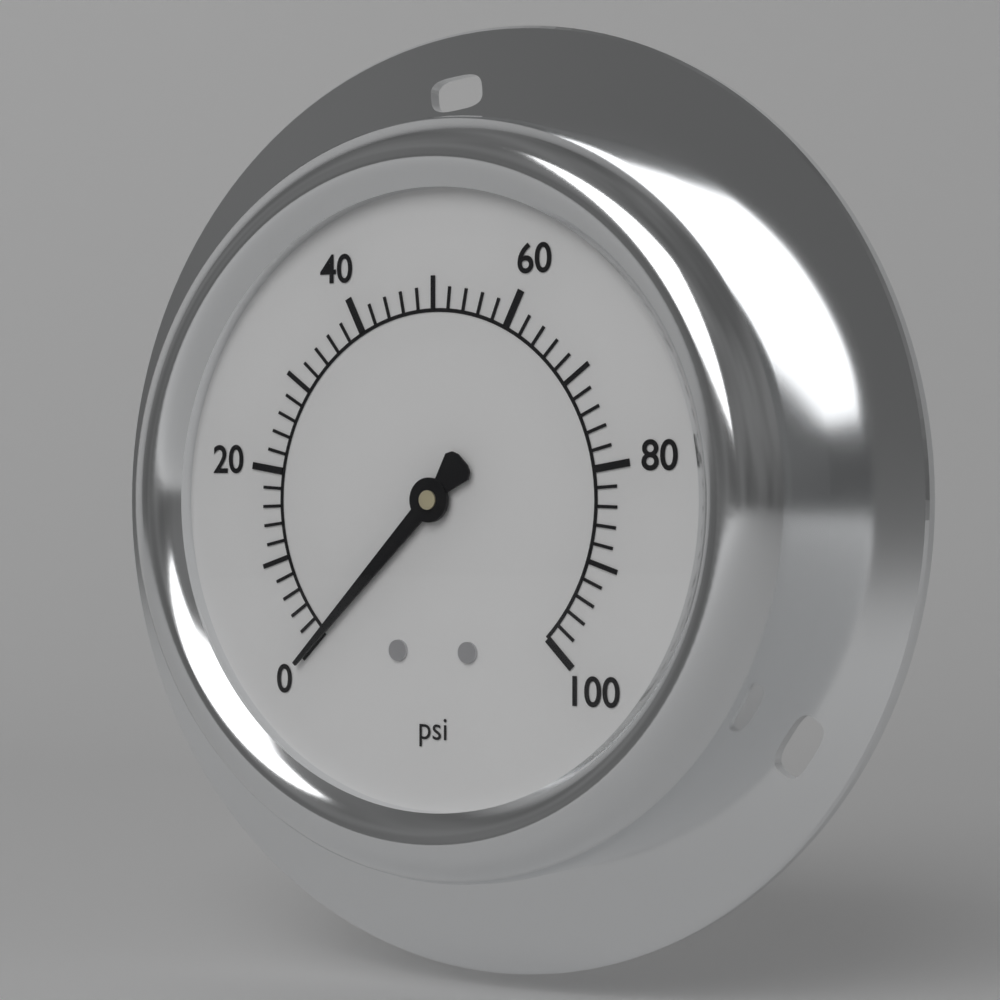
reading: 0 psi
